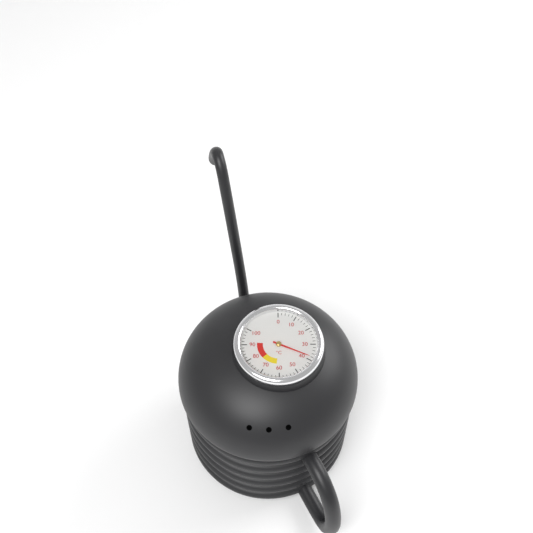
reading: 38 °C
